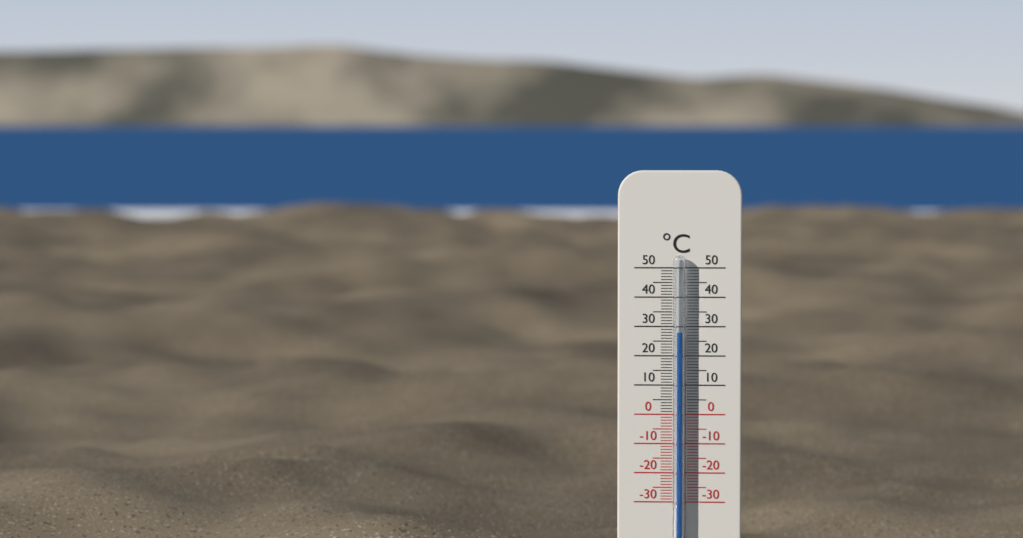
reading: 28 °C
